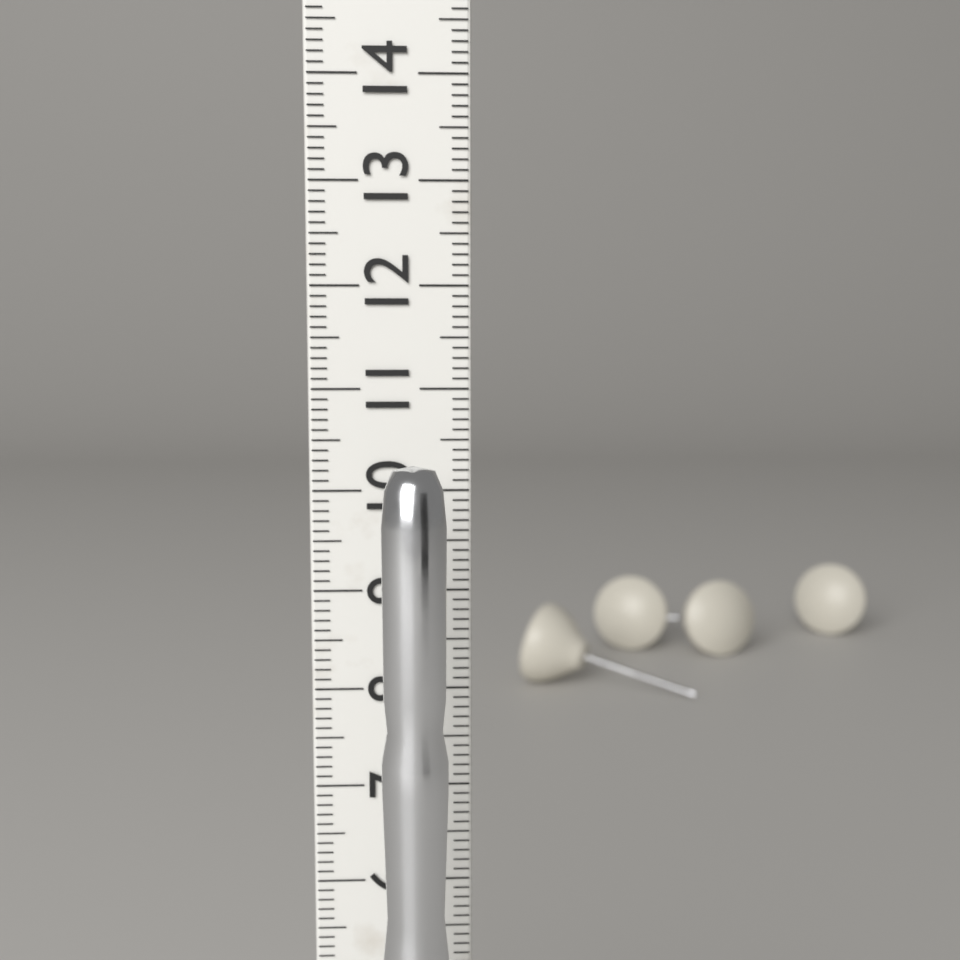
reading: 10.4 cm
